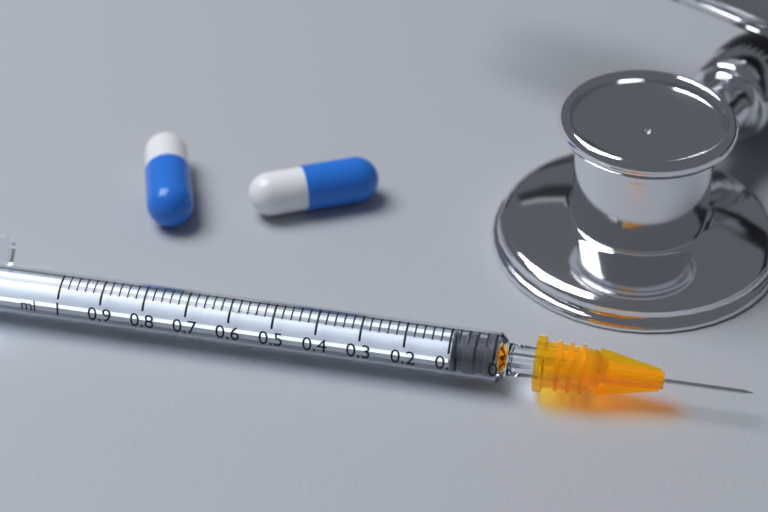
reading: 0.00 ml
